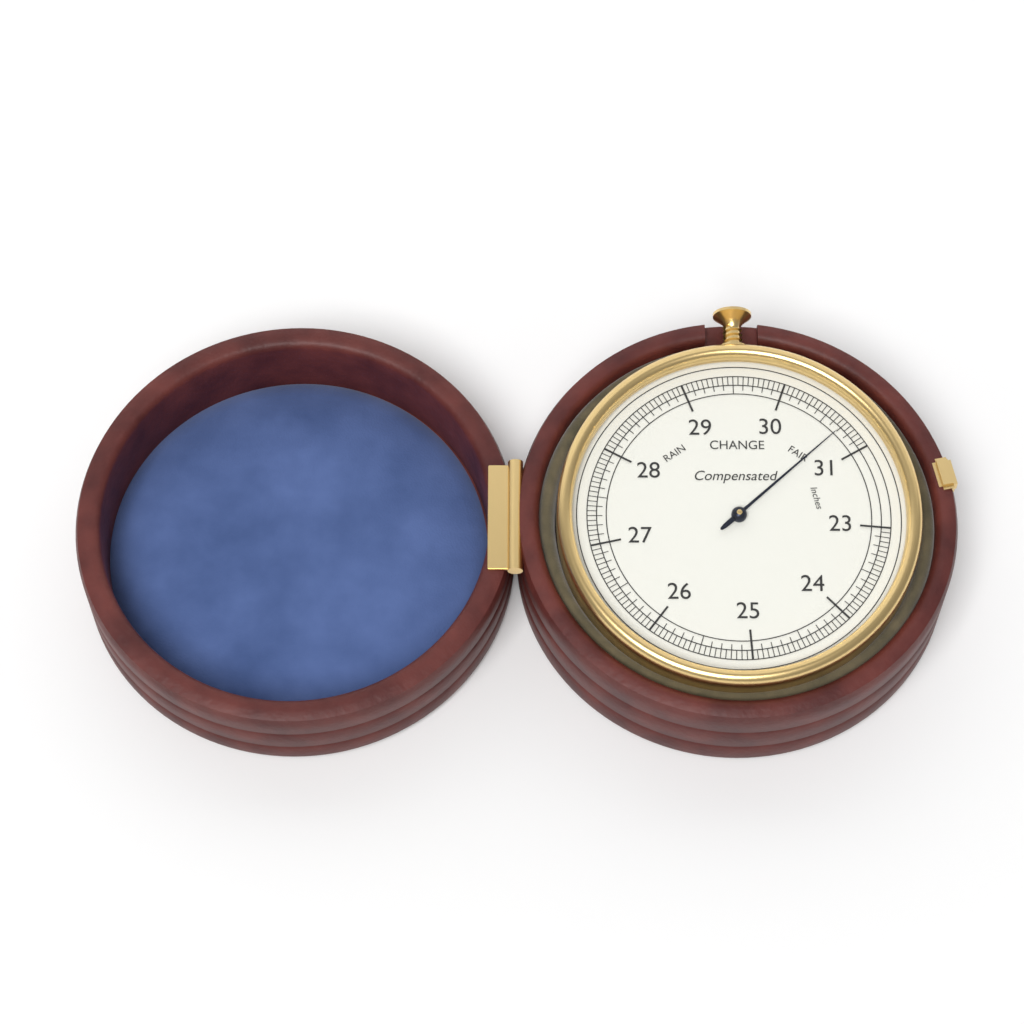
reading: 30.70 inches
